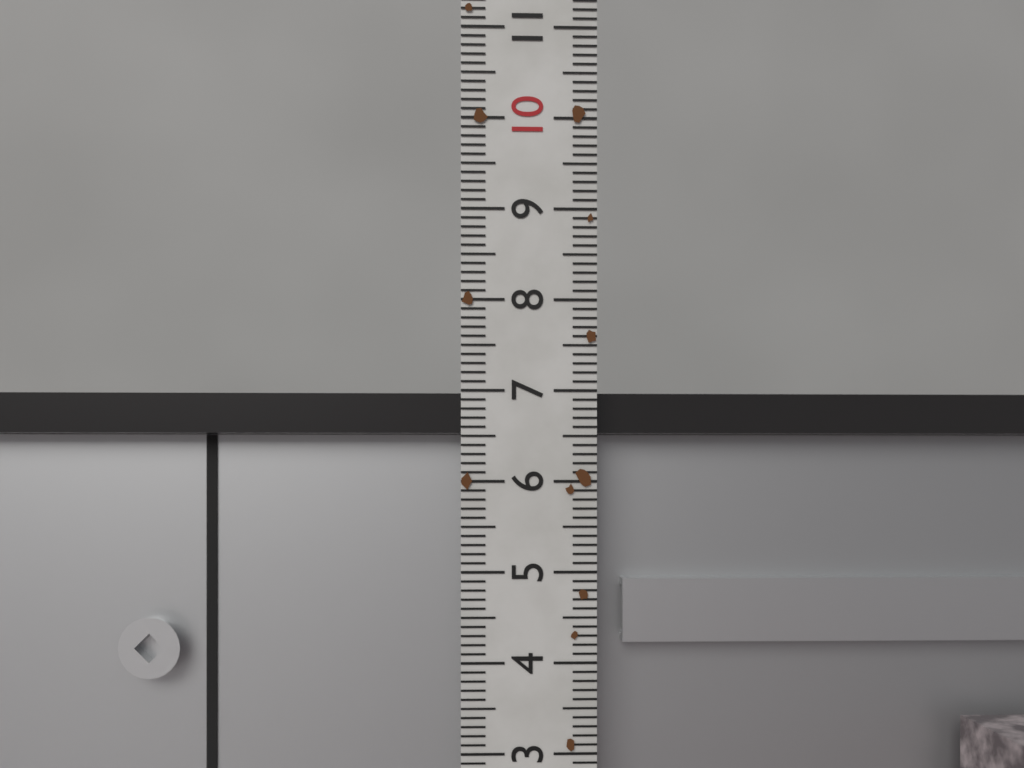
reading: 7.0 (no unit)
